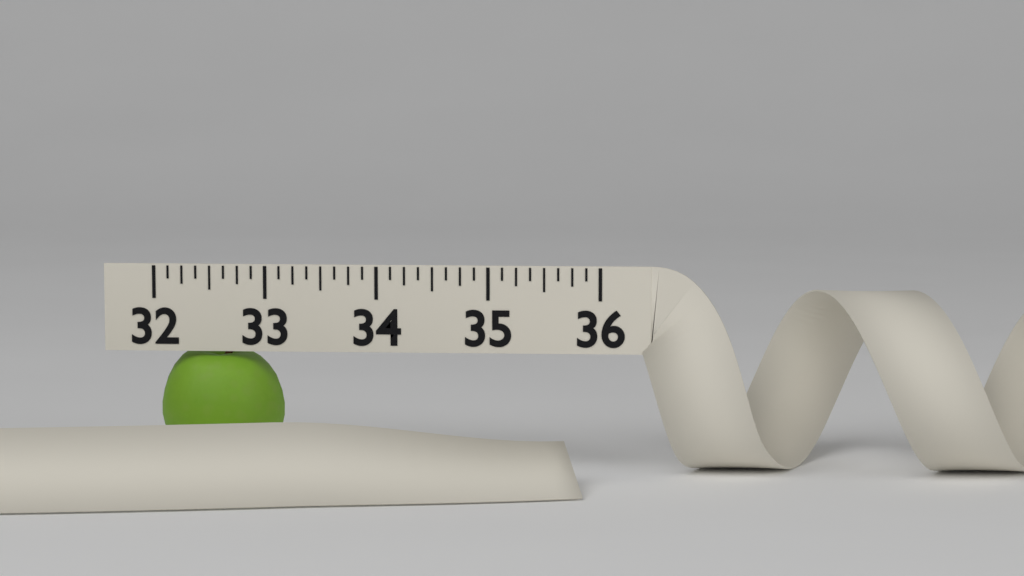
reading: 33.125 (no unit)
